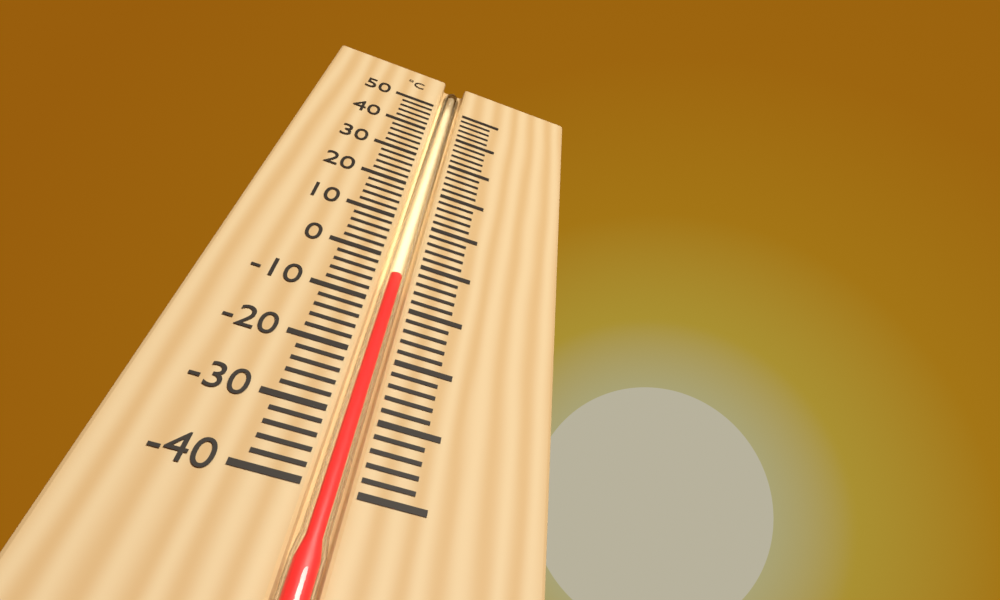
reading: -4 °C
